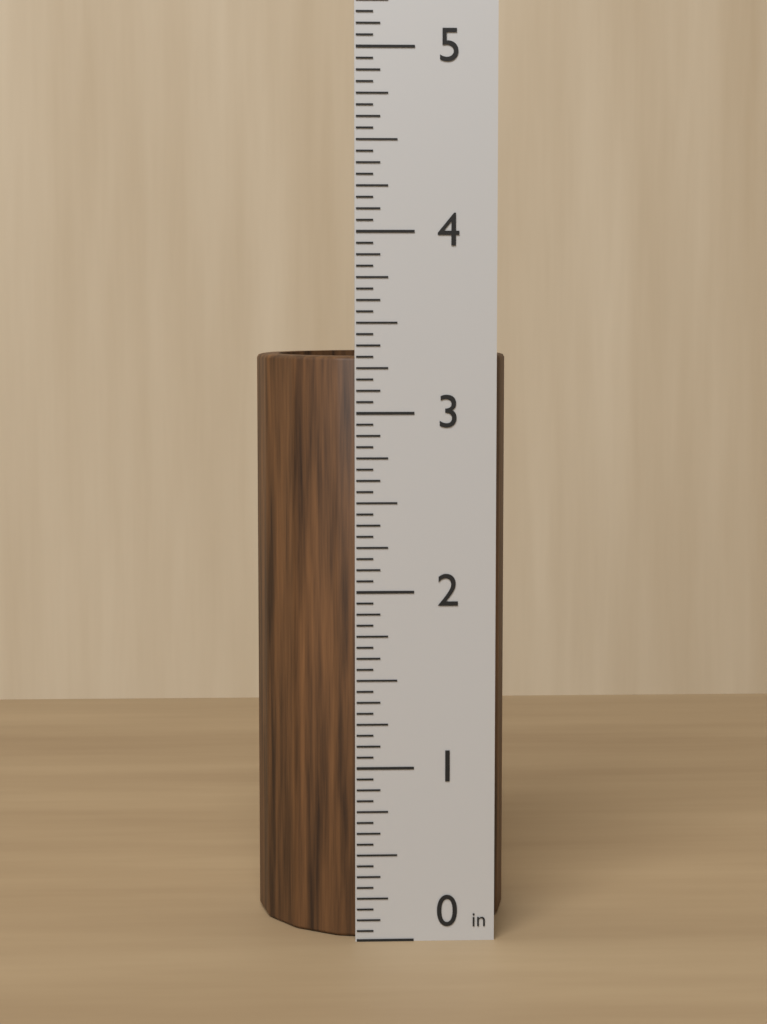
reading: 3.3125 in
